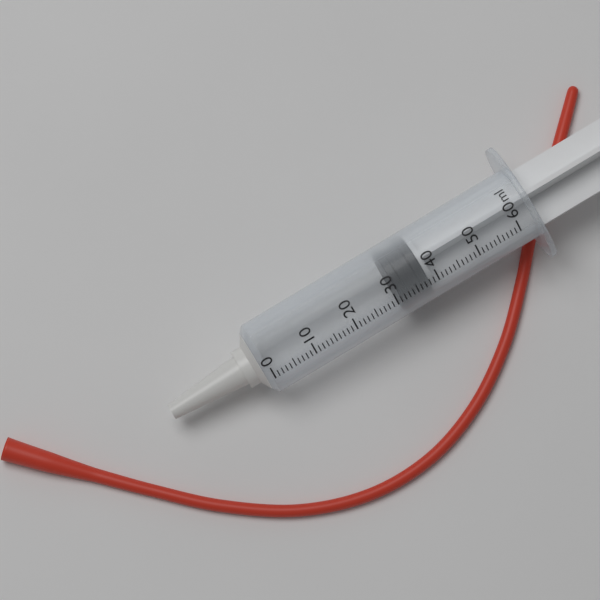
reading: 31 ml
